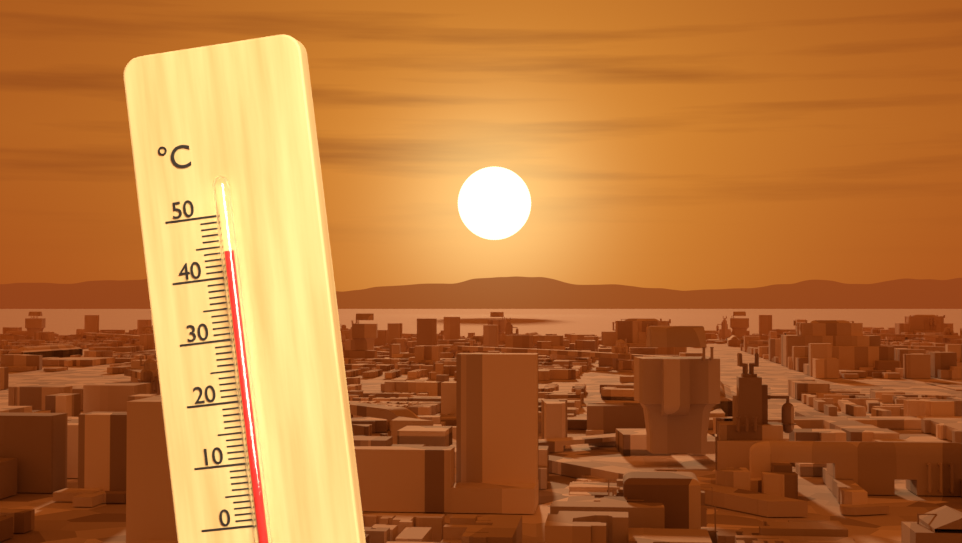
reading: 44 °C
